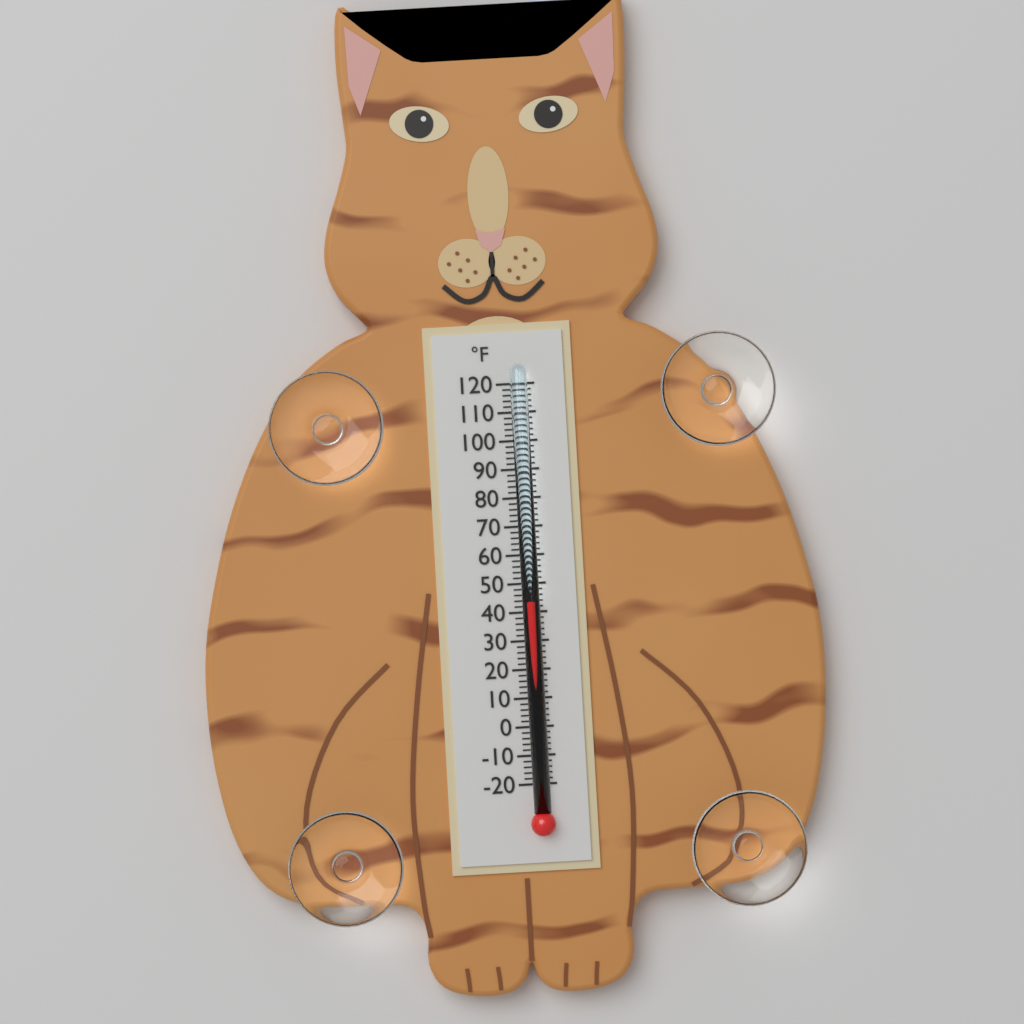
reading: 44 °F
